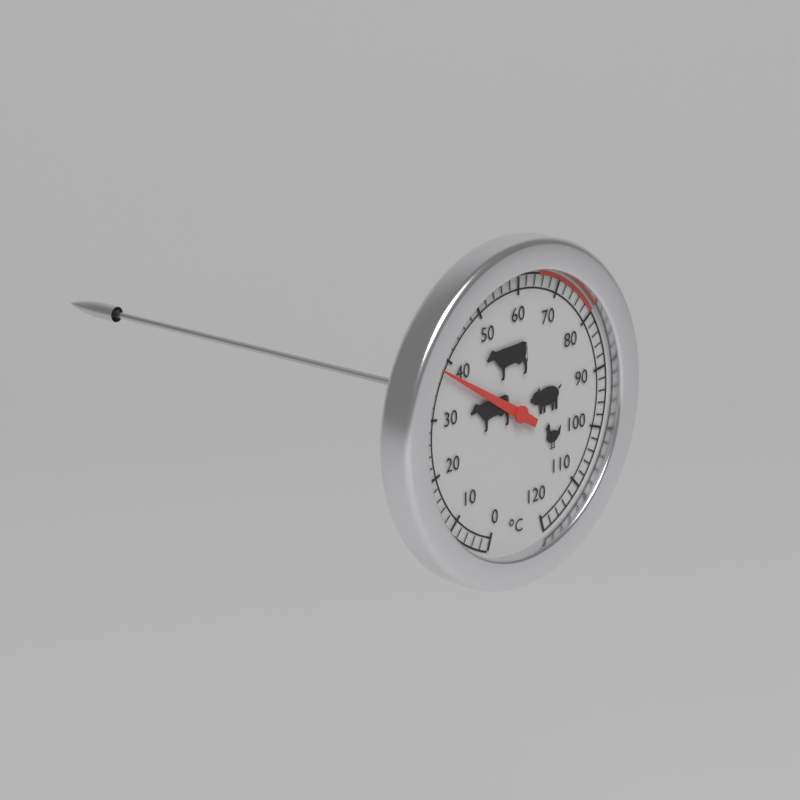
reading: 38 °C
